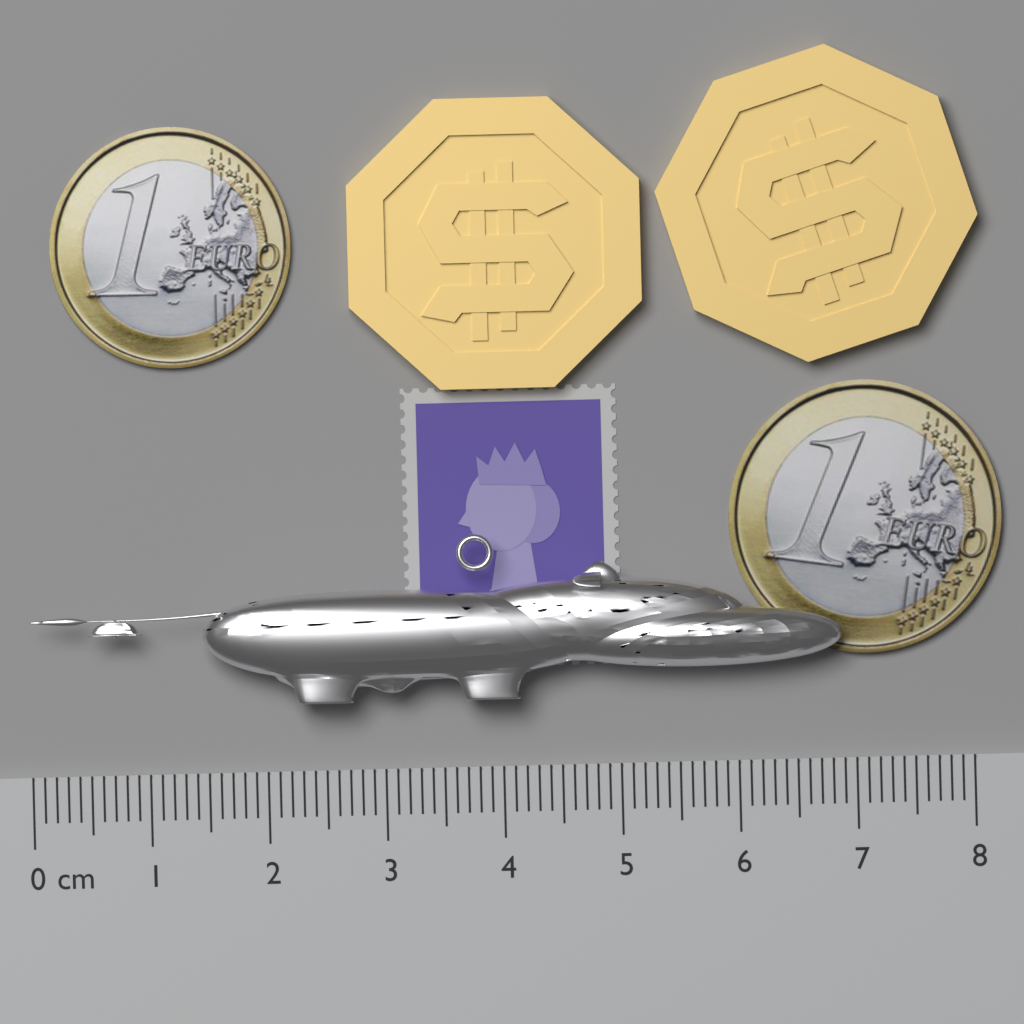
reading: 6.9 cm
